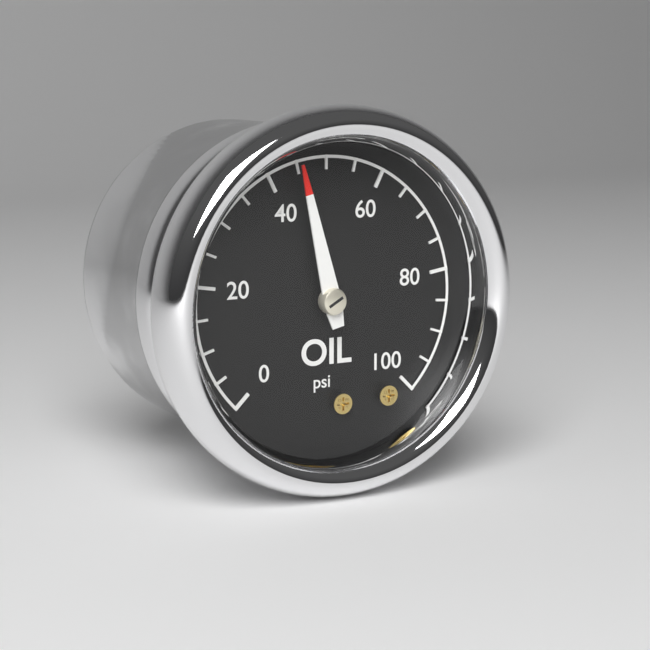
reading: 45 psi
